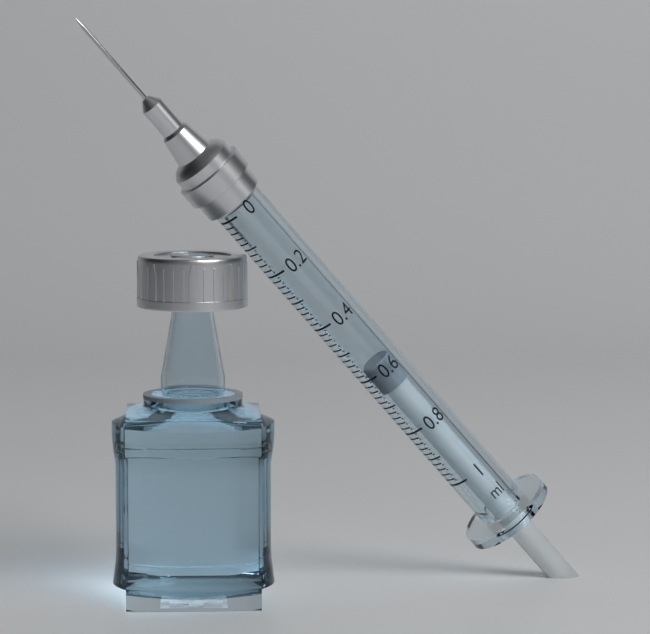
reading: 0.58 ml
